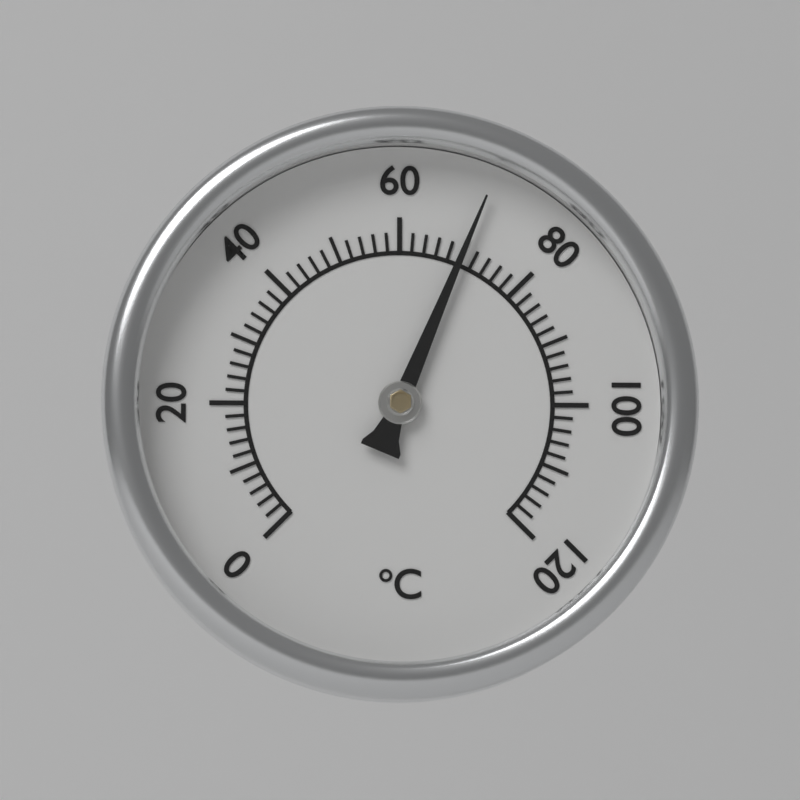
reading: 70 °C
